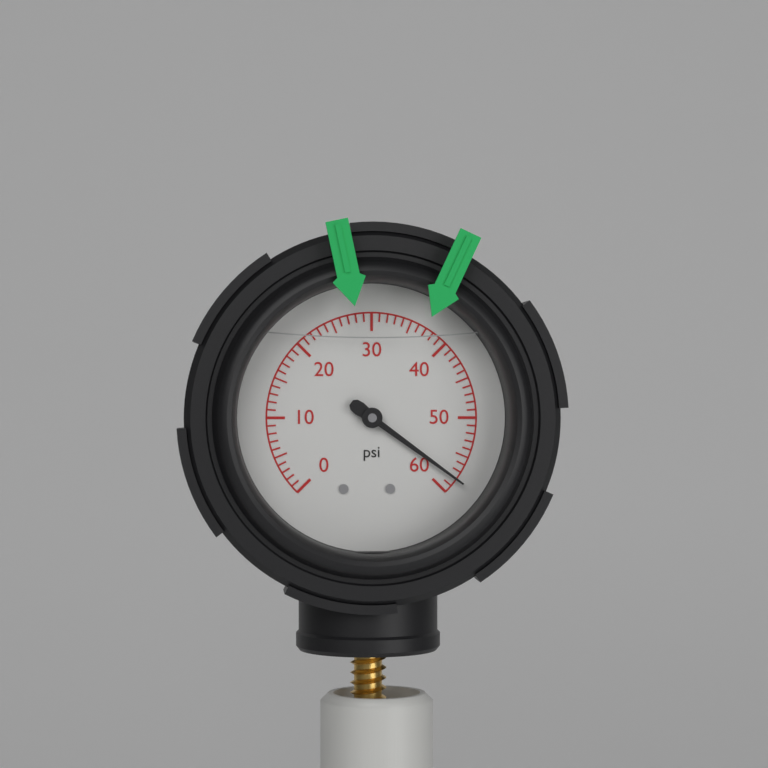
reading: 58 psi
